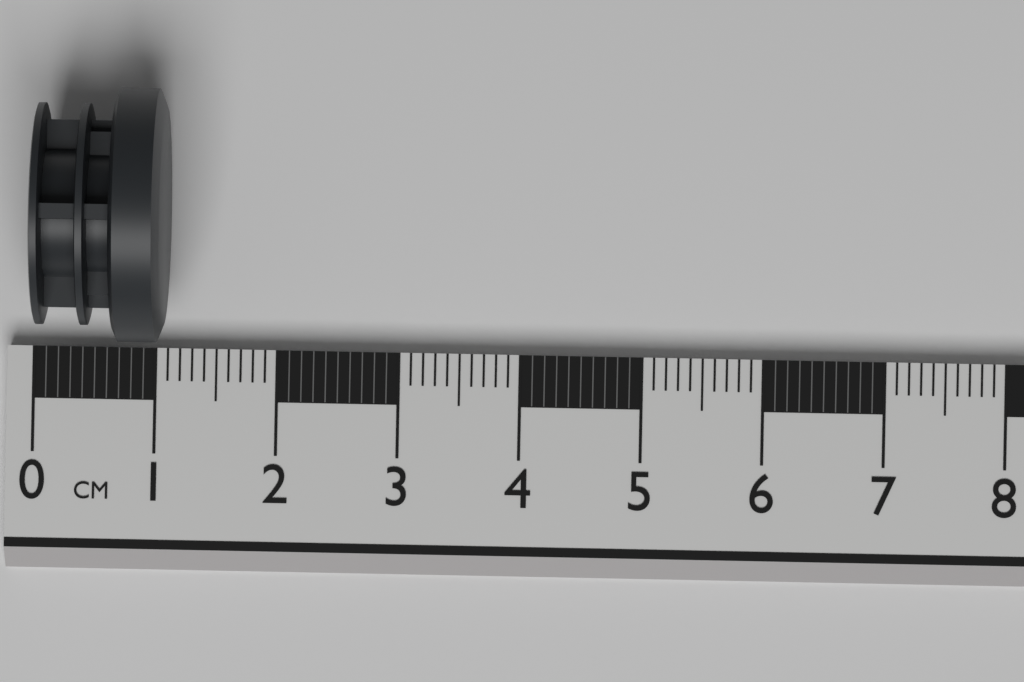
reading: 1.1 cm
